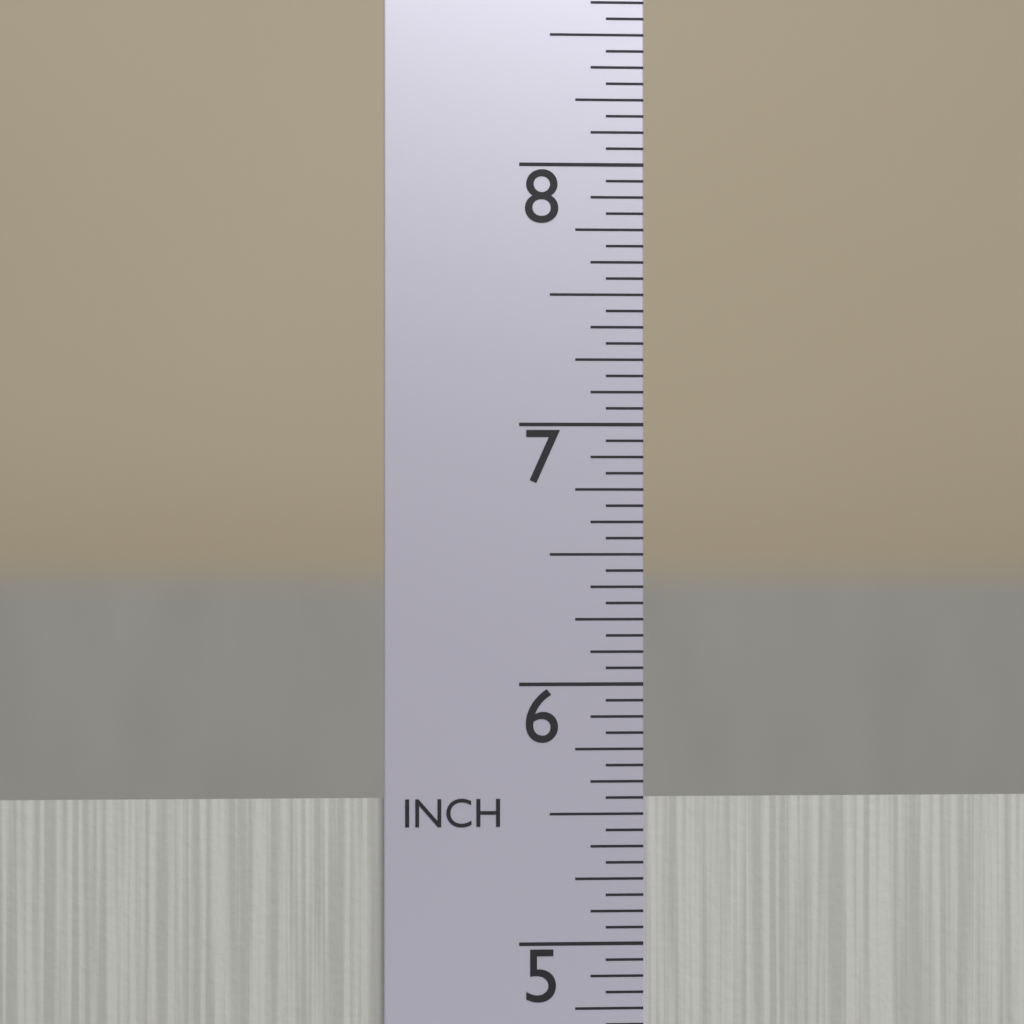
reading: 5.5625 in
